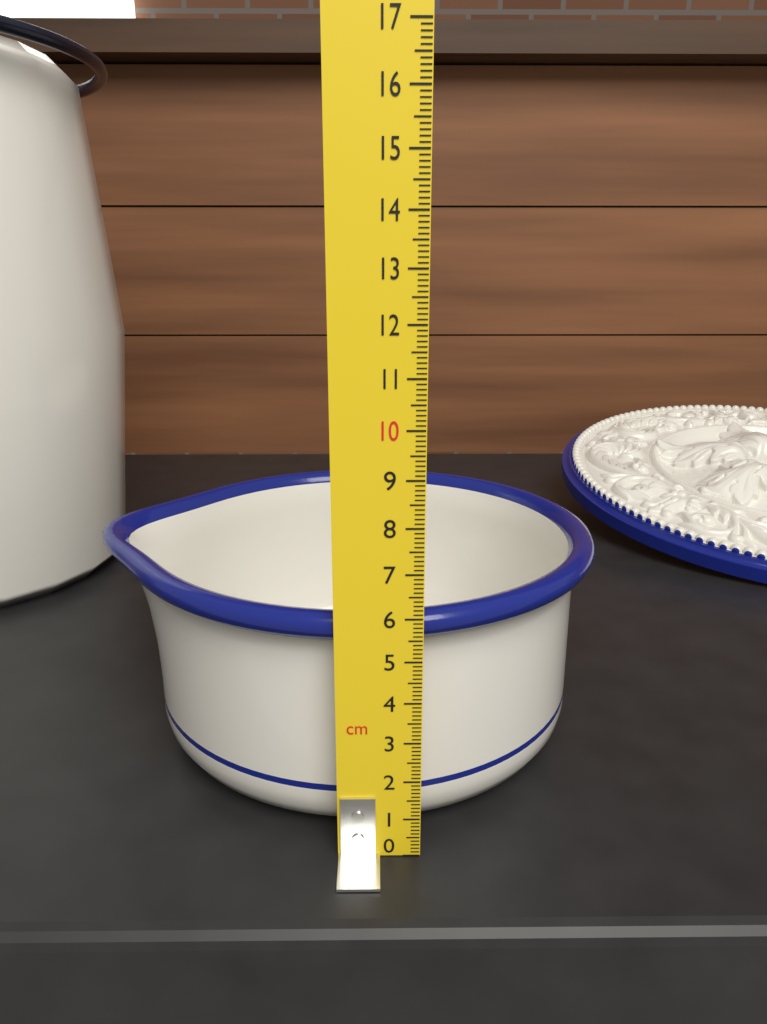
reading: 6.0 cm
